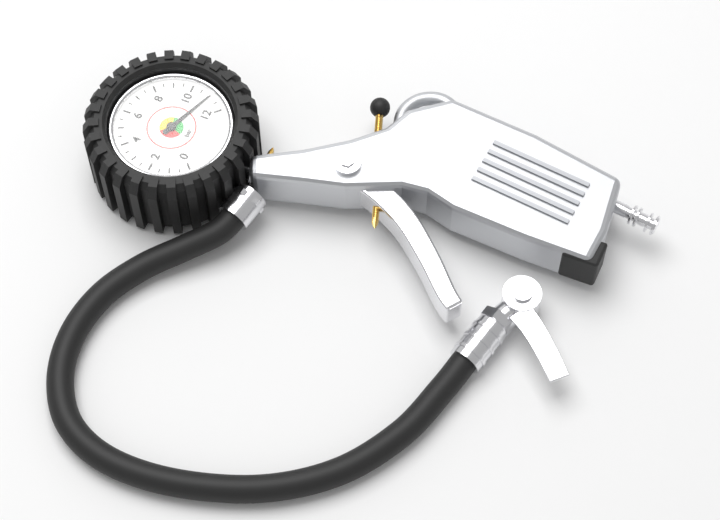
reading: 11.0 bar
